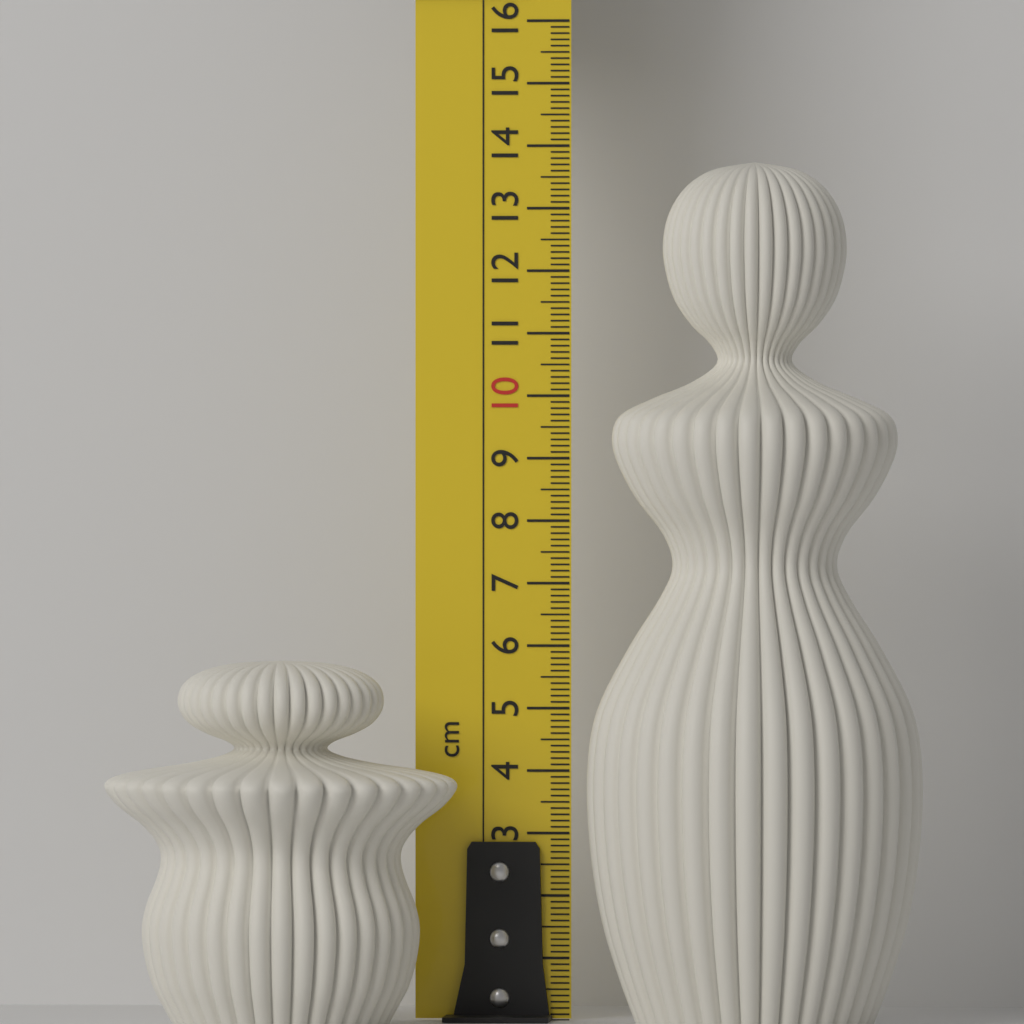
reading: 5.8 cm
